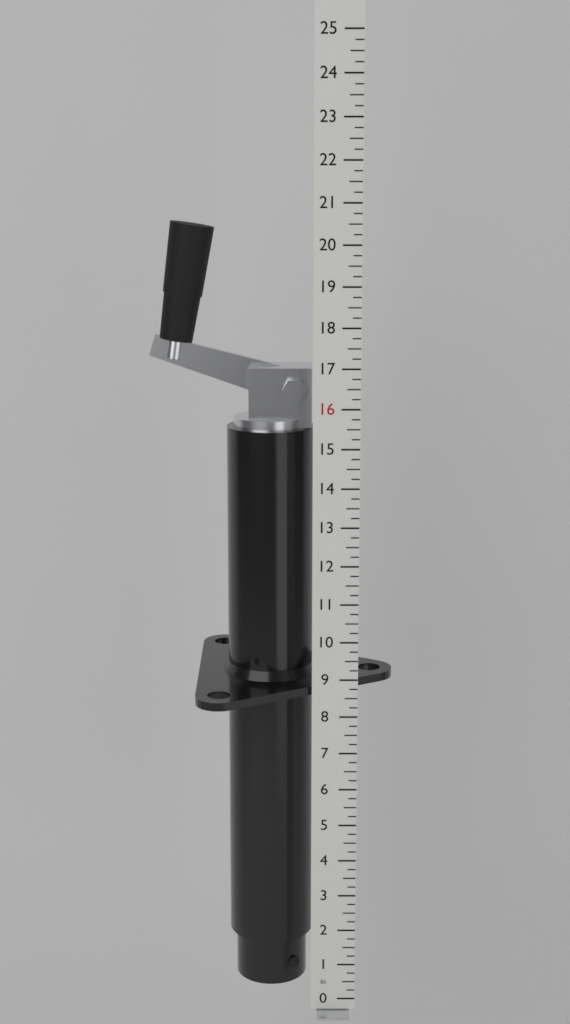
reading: 20.50 in
